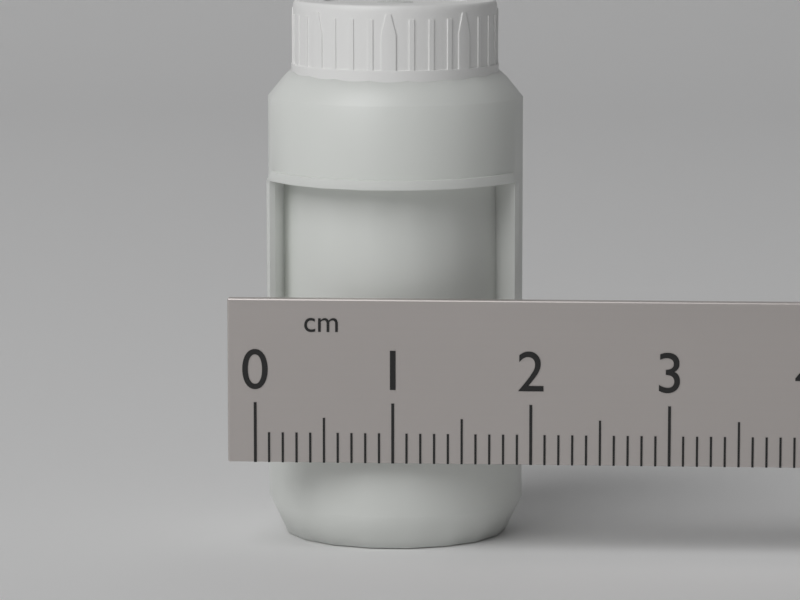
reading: 1.9 cm
